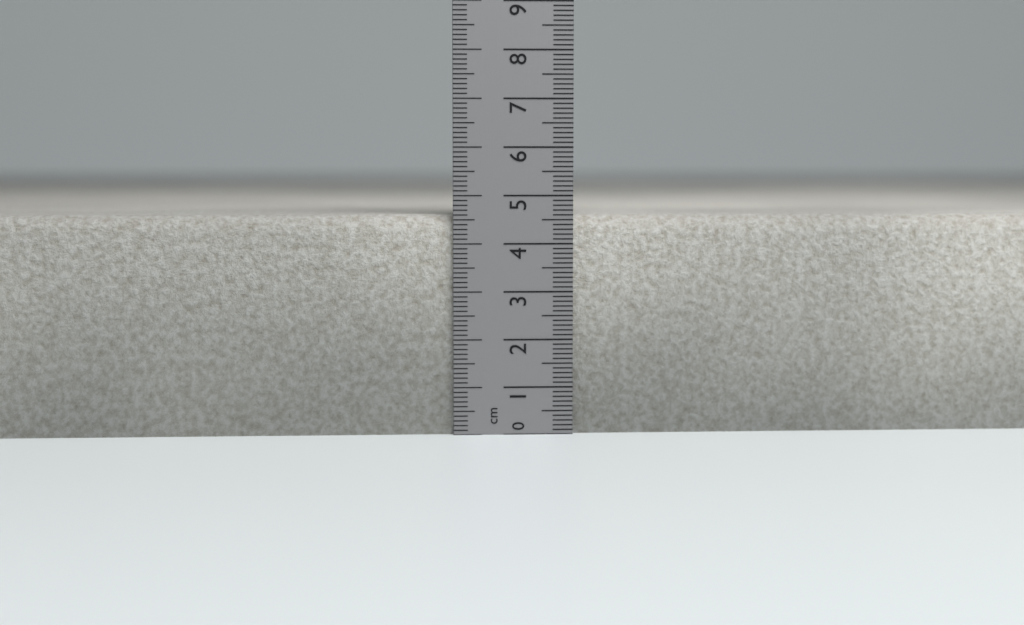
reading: 4.6 cm
